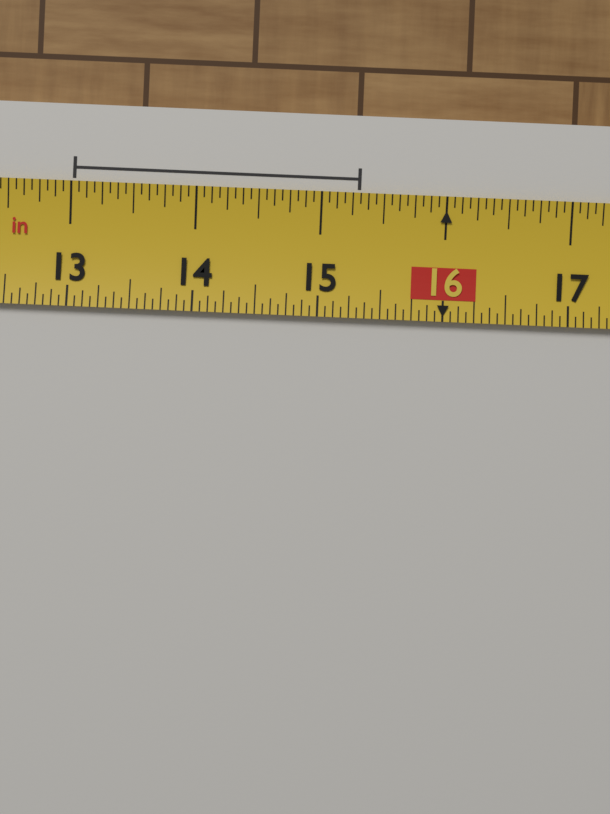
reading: 15.3125 in
